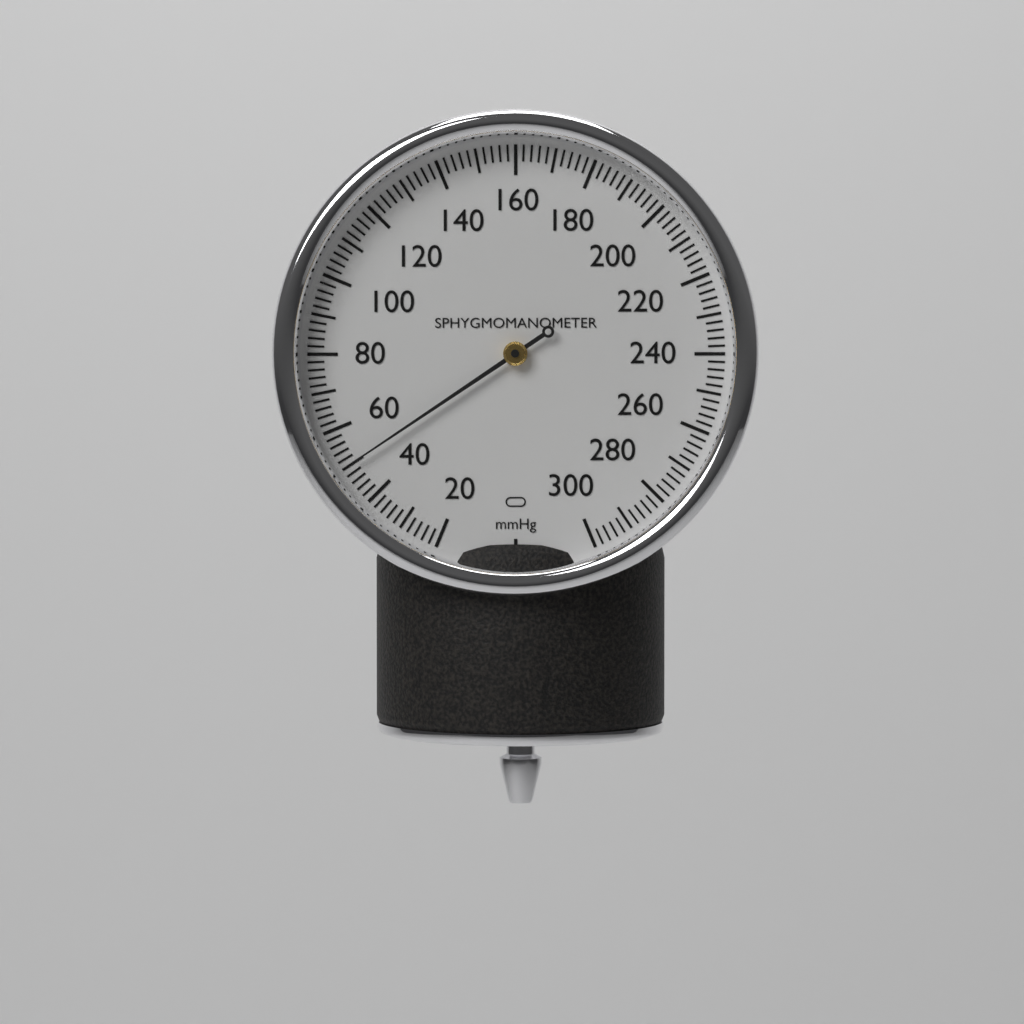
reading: 50 mmHg
